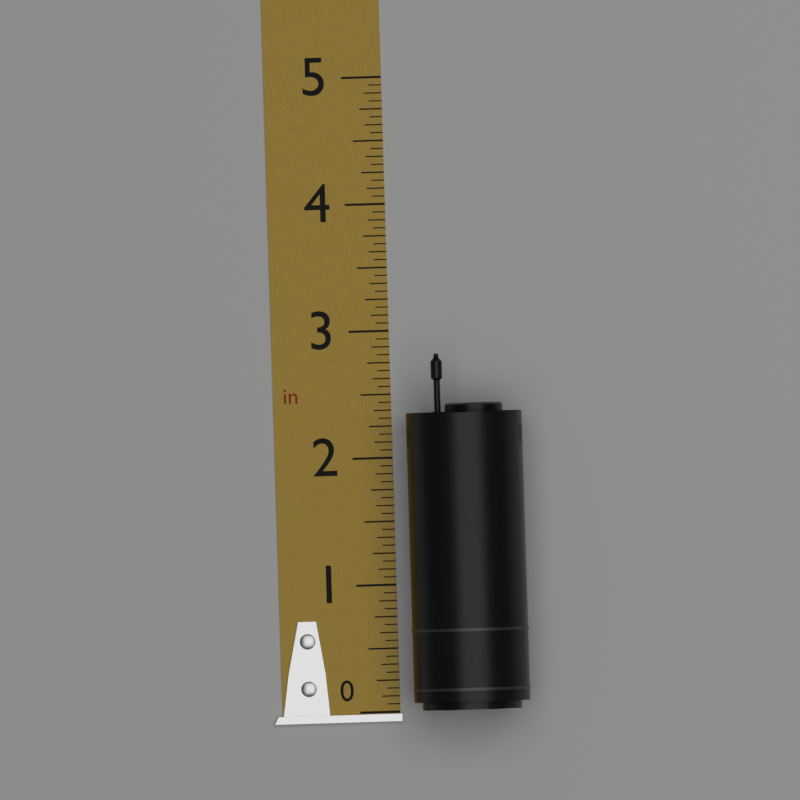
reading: 2.8125 in
